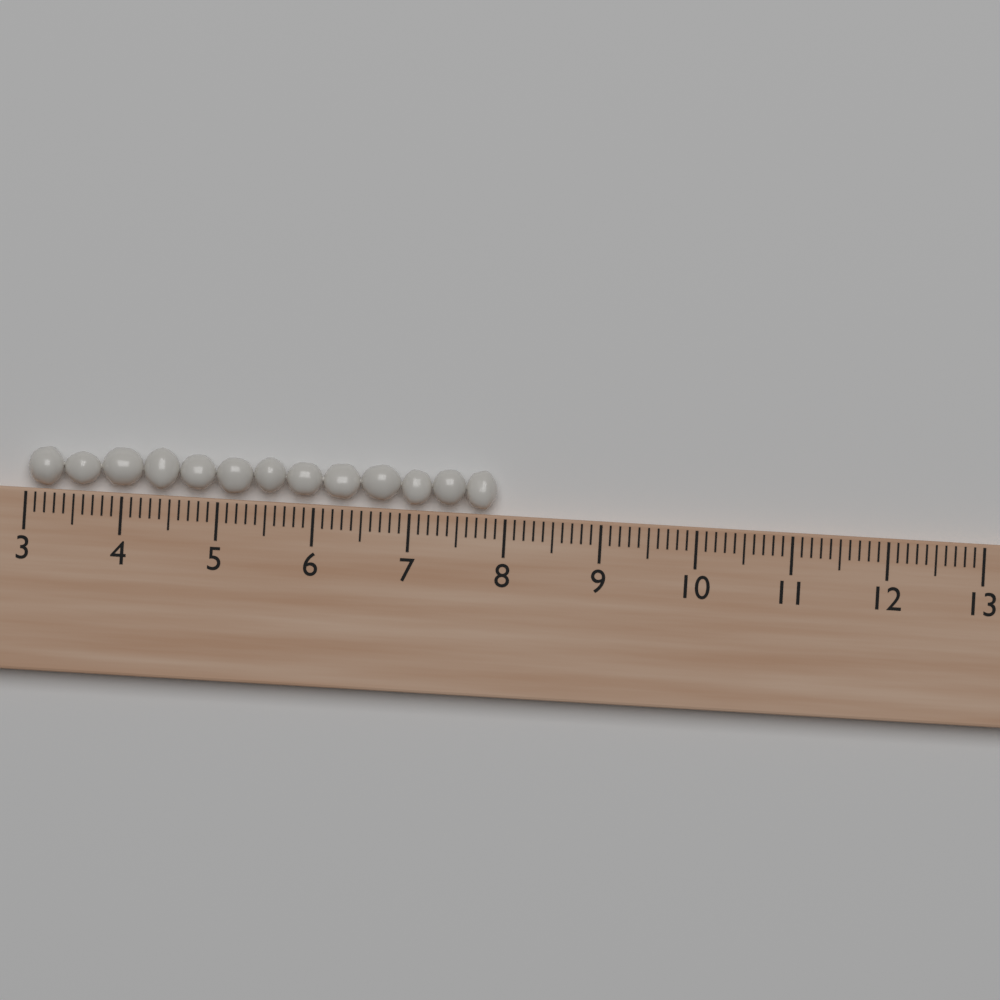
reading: 7.9 (no unit)
